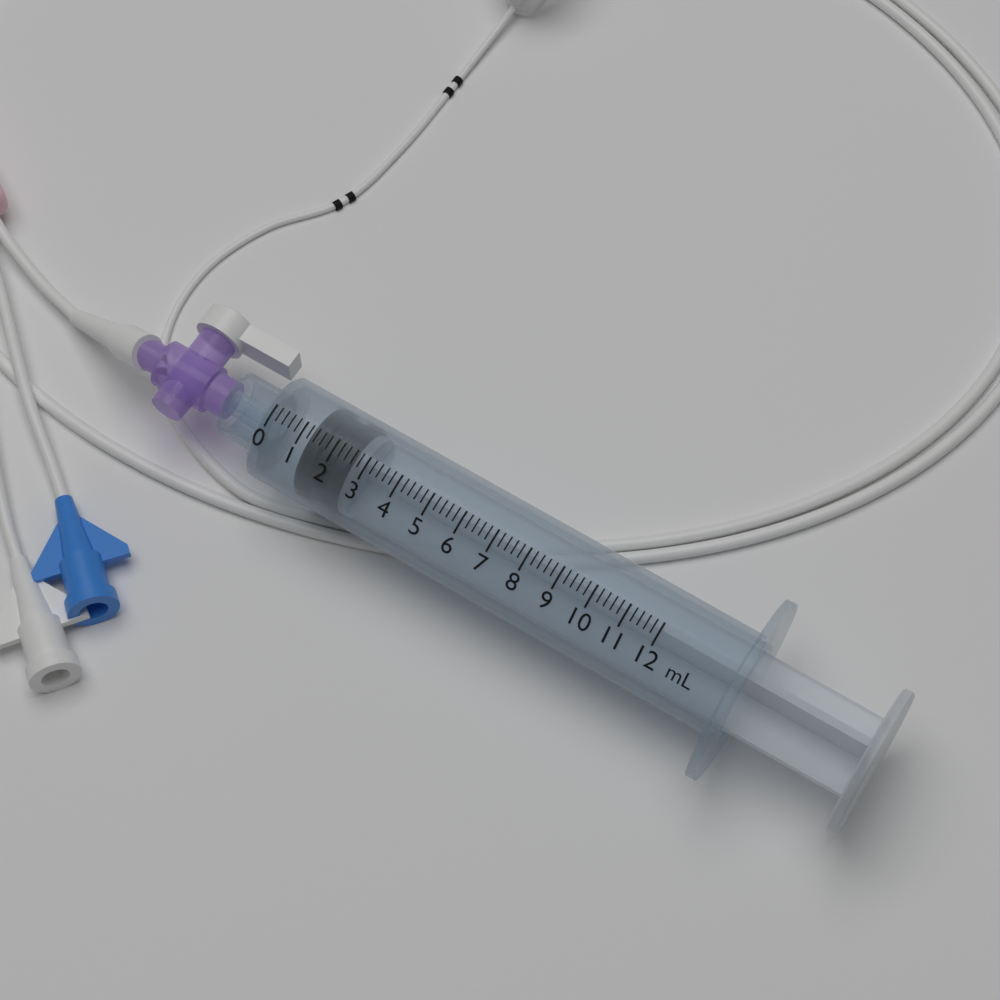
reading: 1.2 mL
